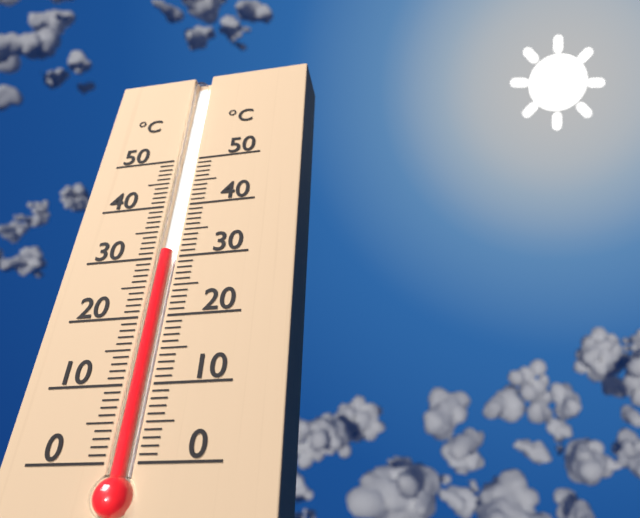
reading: 31 °C
